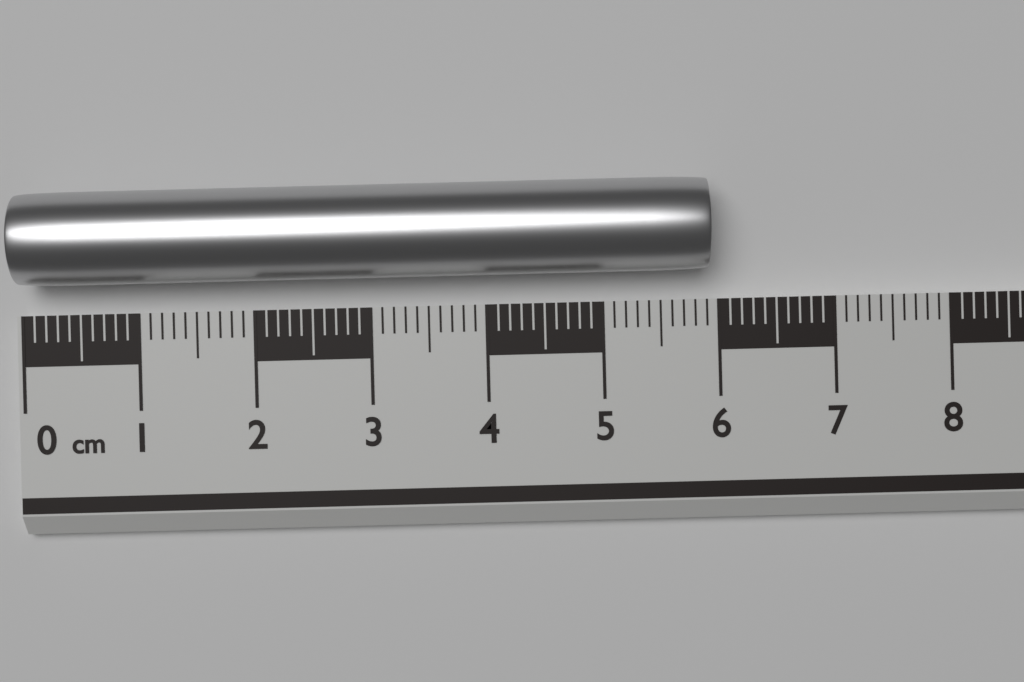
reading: 5.9 cm
